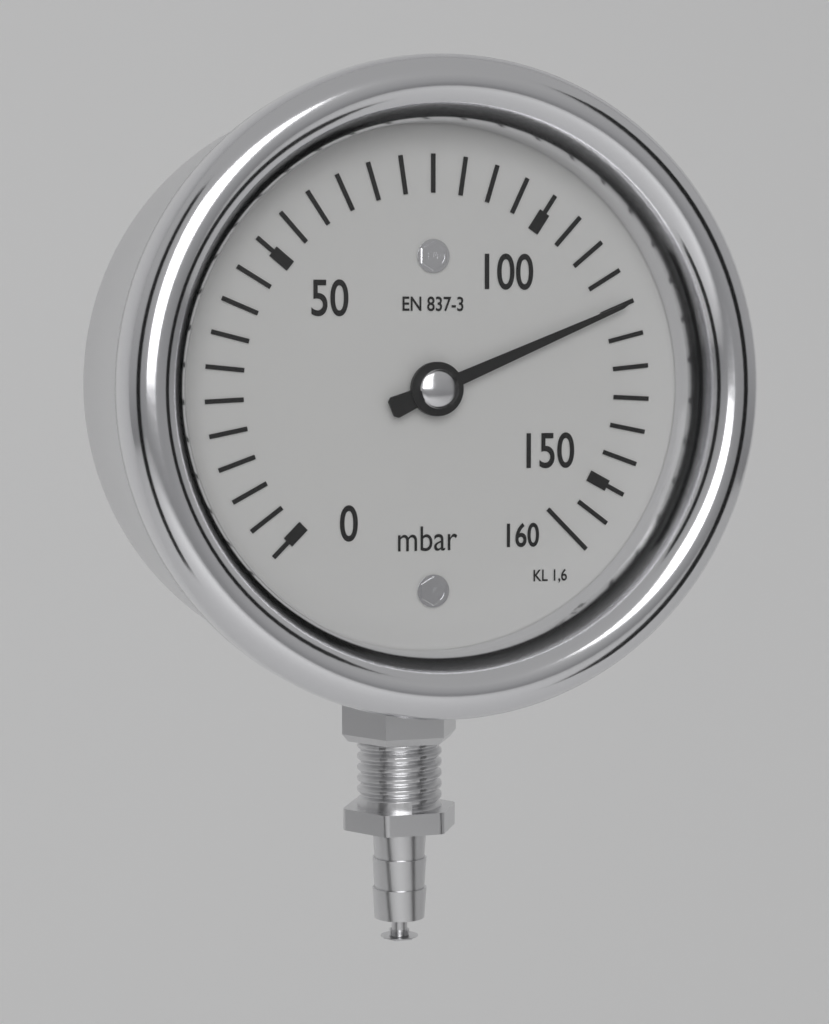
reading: 120 mbar
